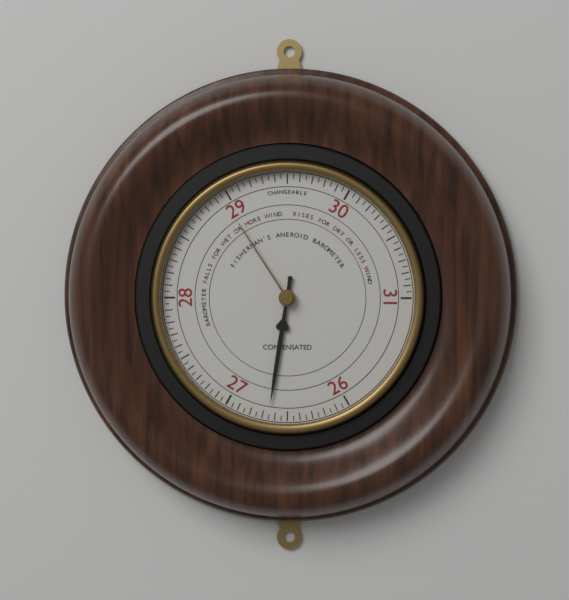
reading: 26.65 (no unit)
